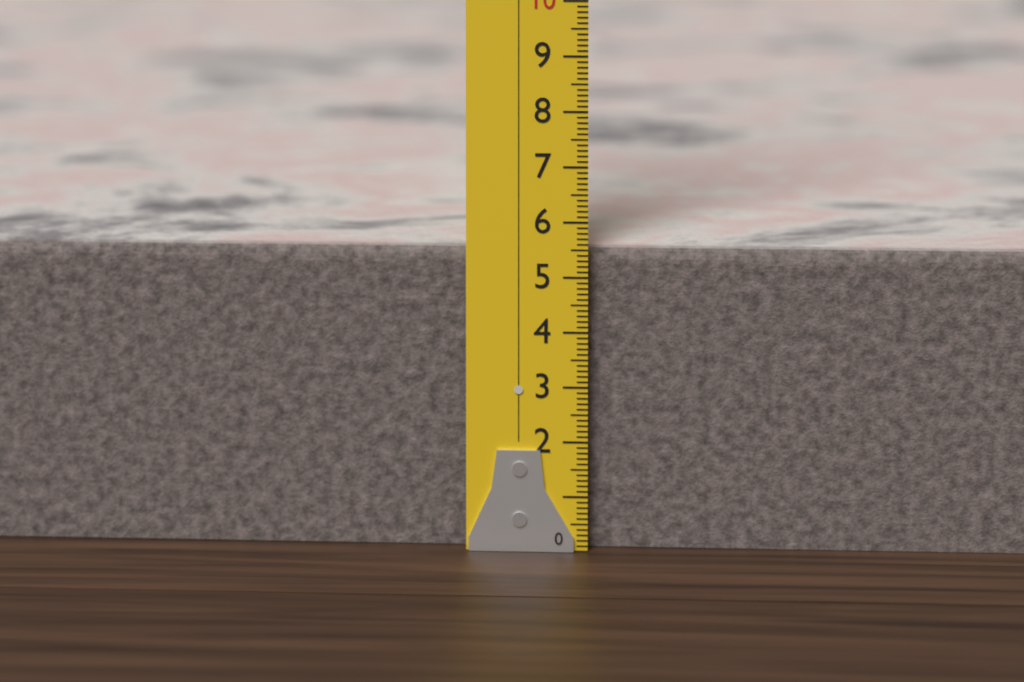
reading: 5.5 (no unit)
